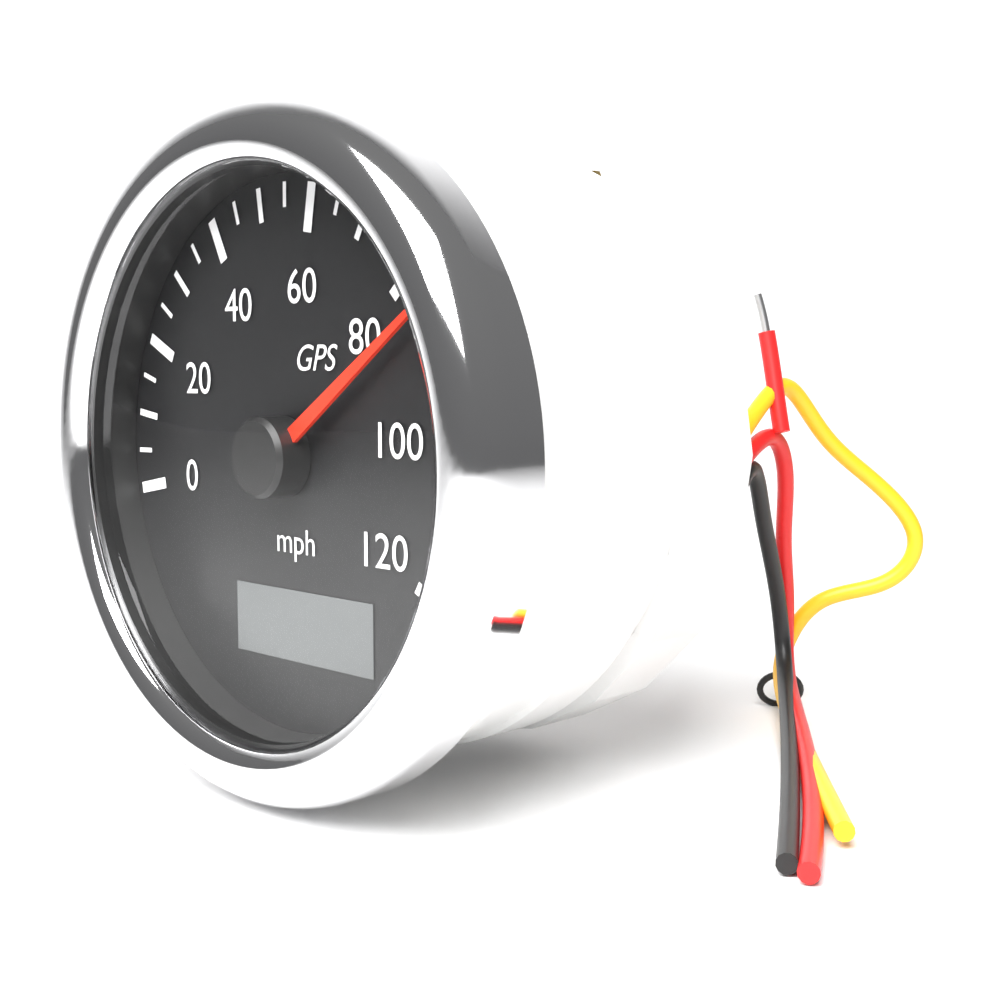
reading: 85 mph
